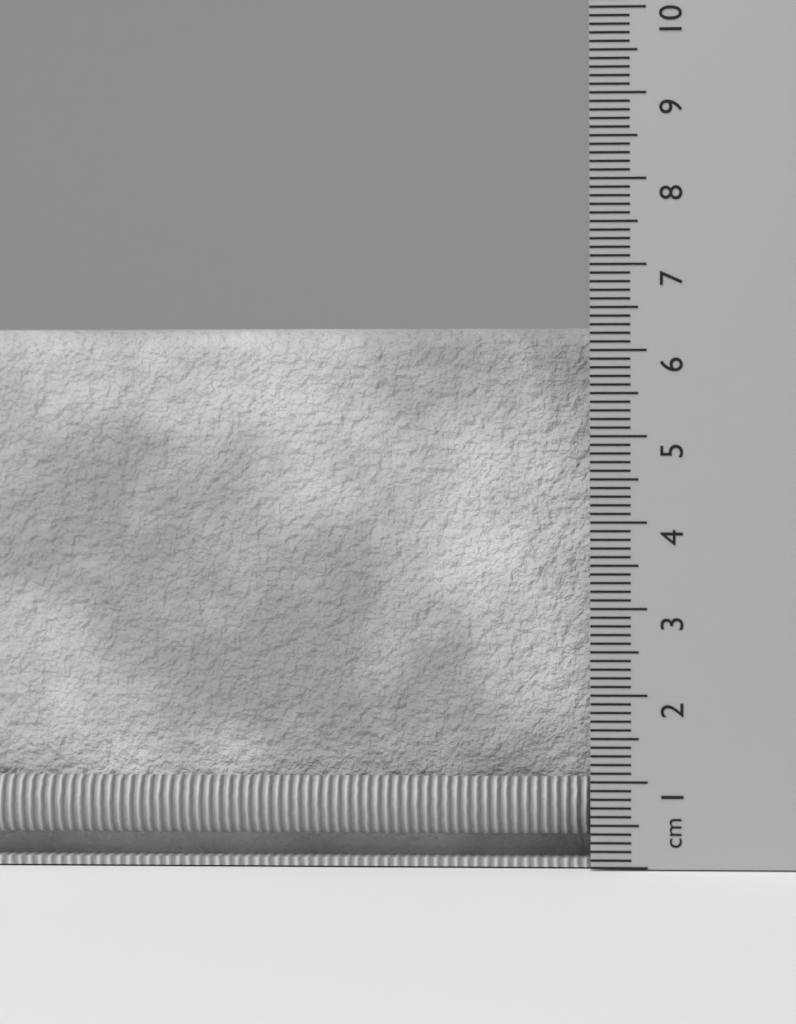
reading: 6.3 cm
